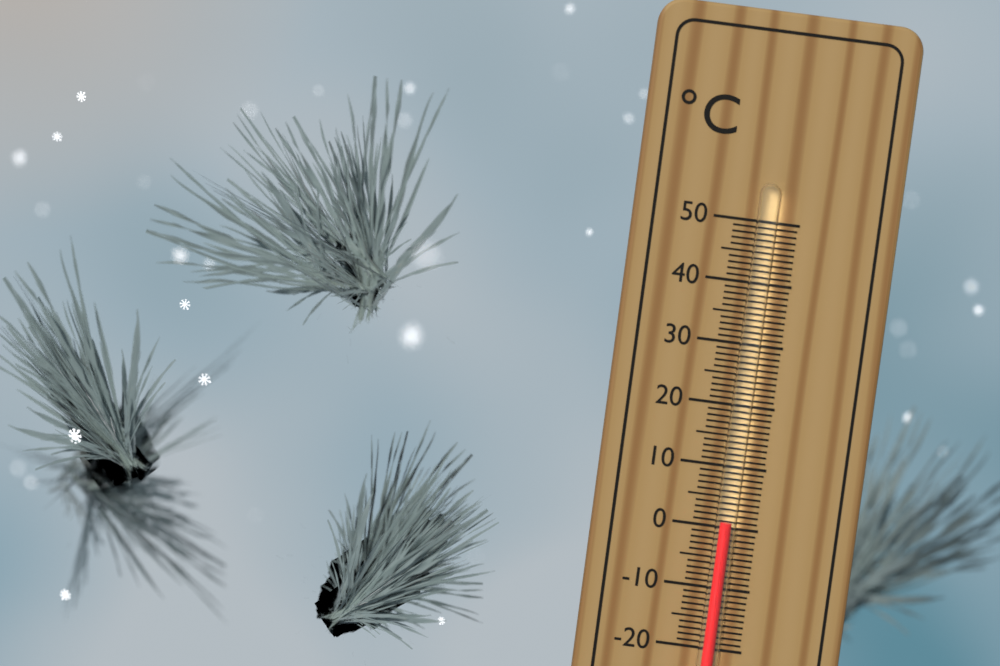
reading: 1 °C
